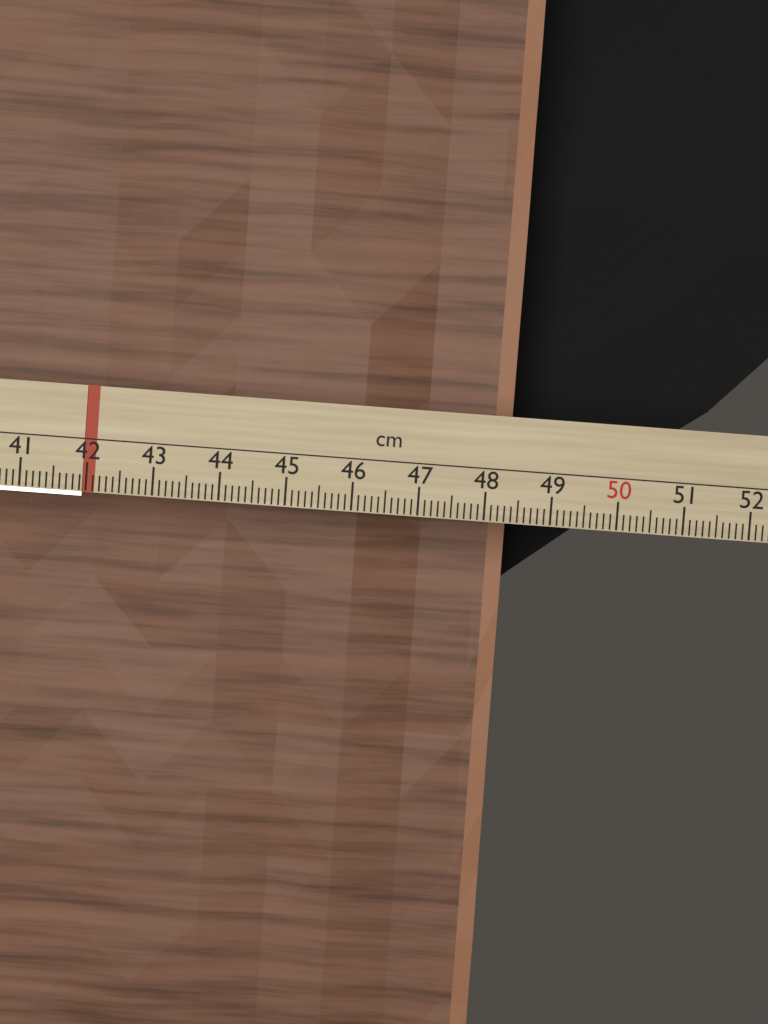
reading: 48.5 cm
